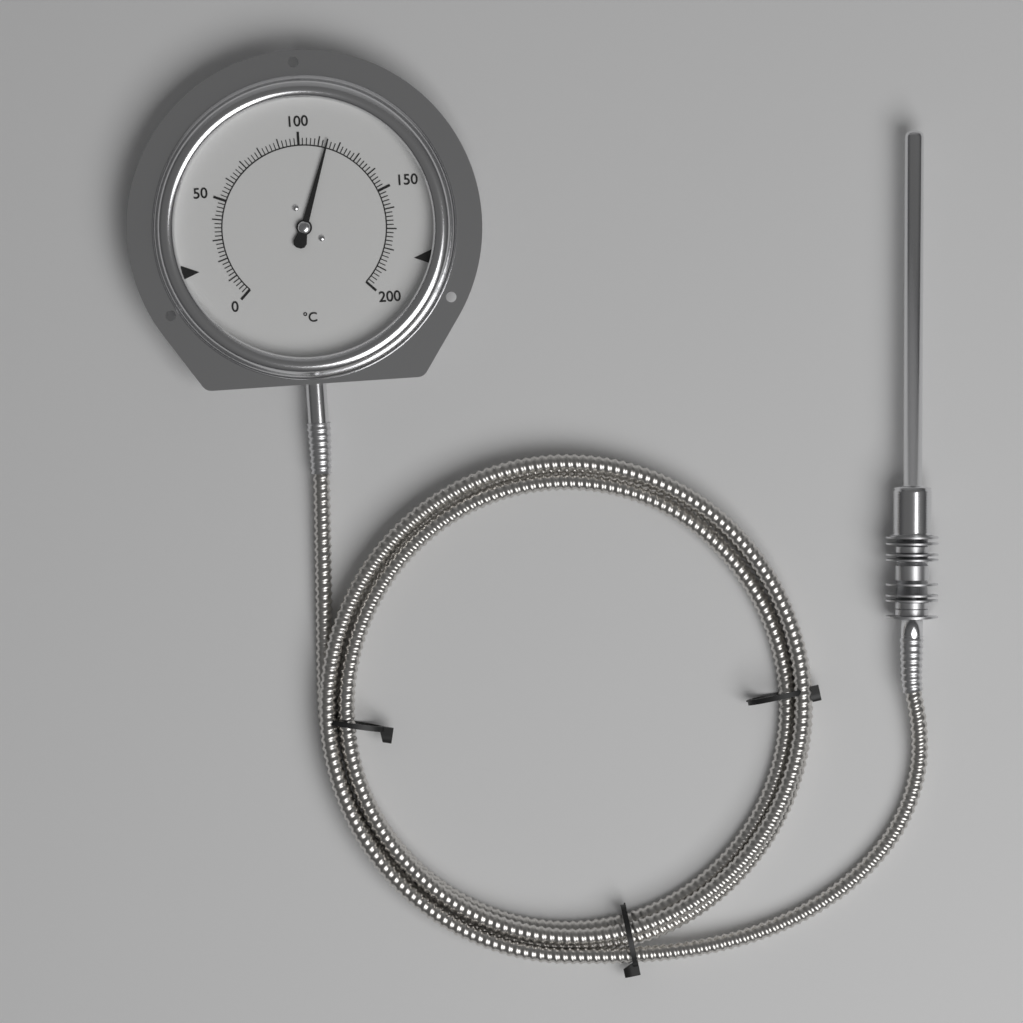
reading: 114 °C
